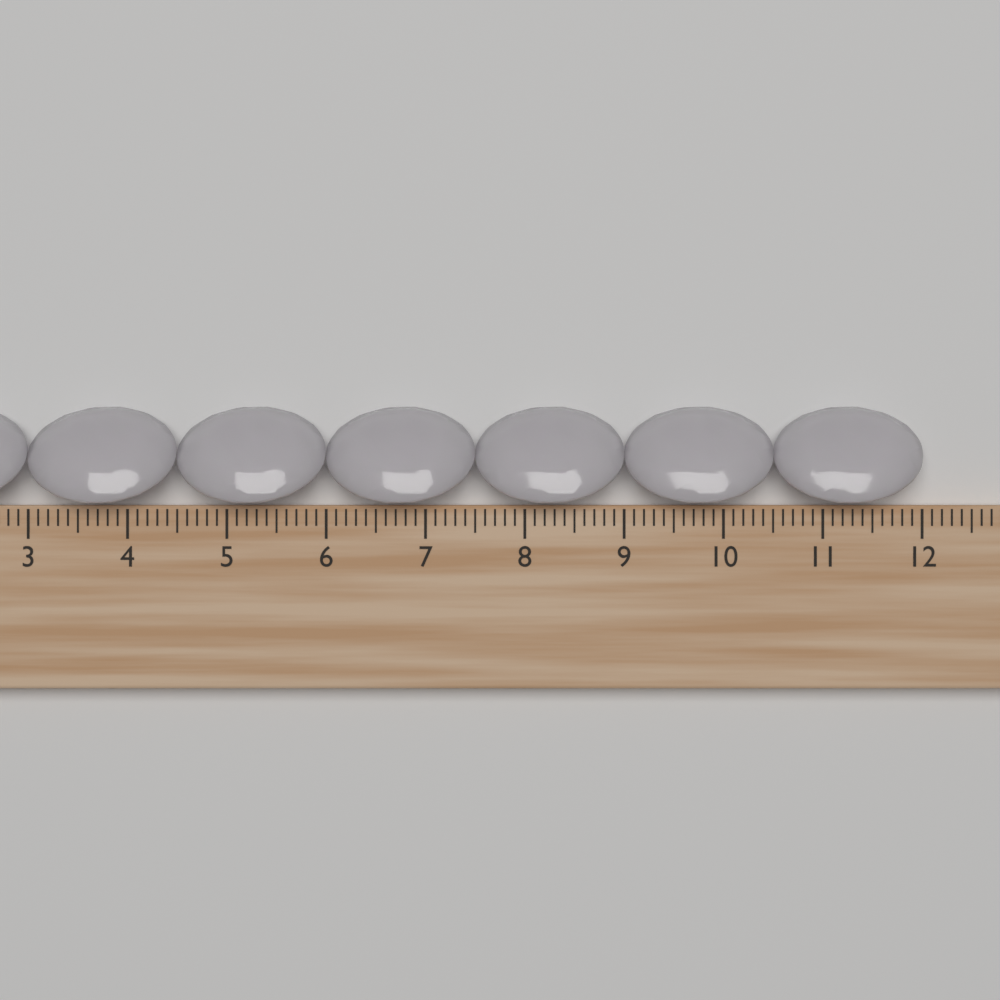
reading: 12.0 cm
